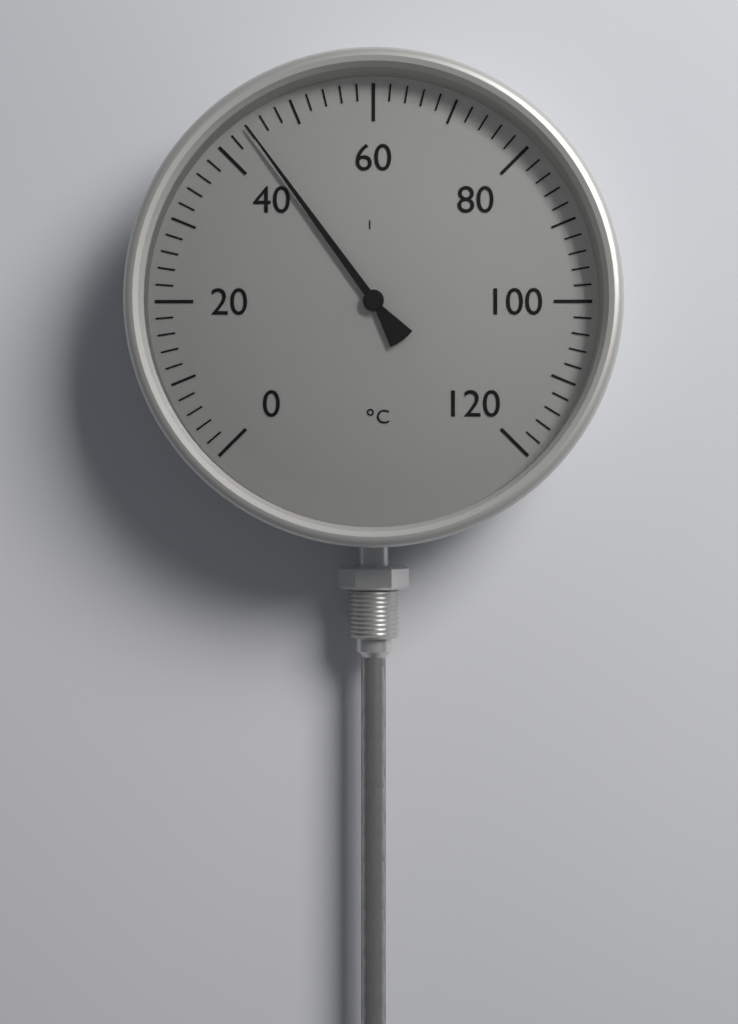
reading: 44 °C
